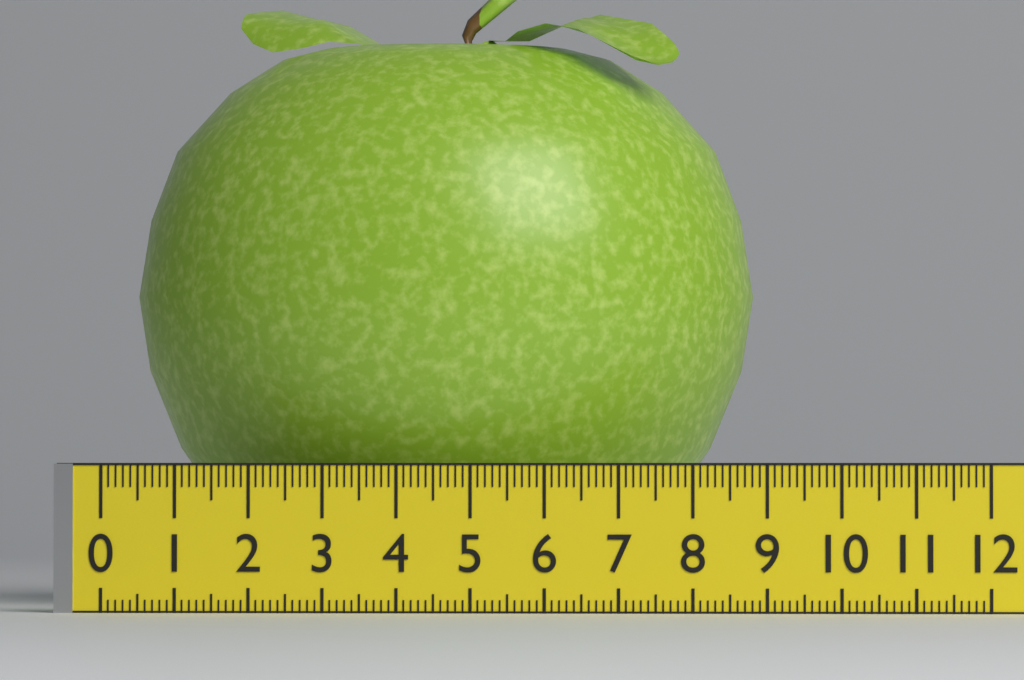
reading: 8.7 (no unit)
